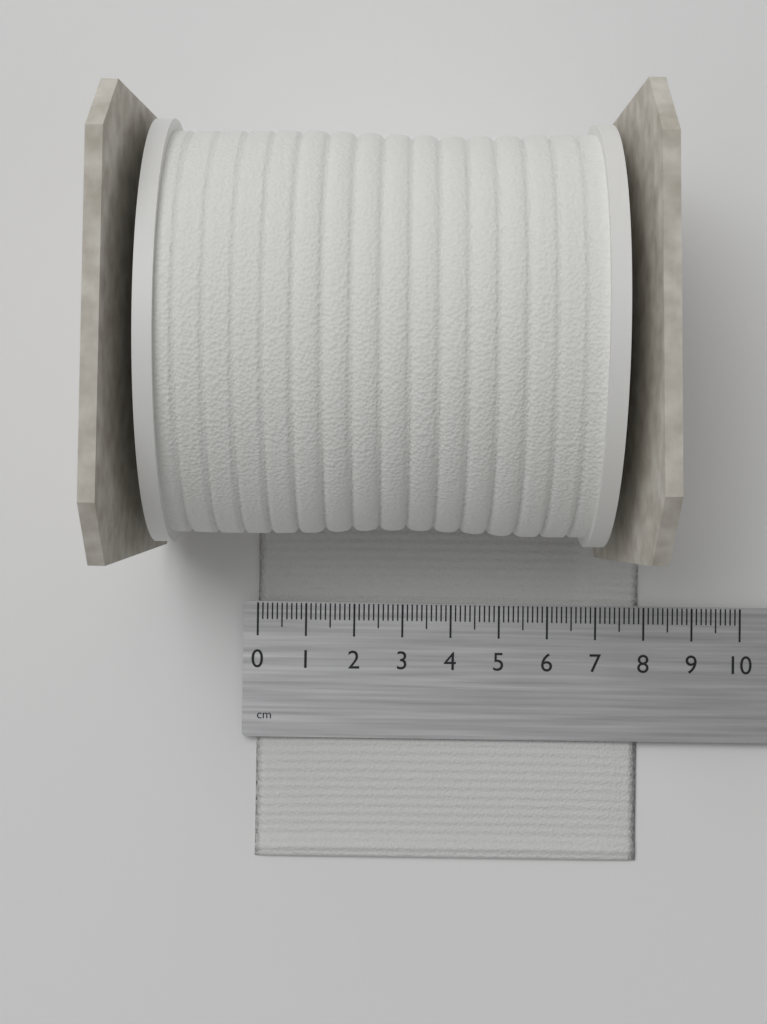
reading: 7.9 cm
